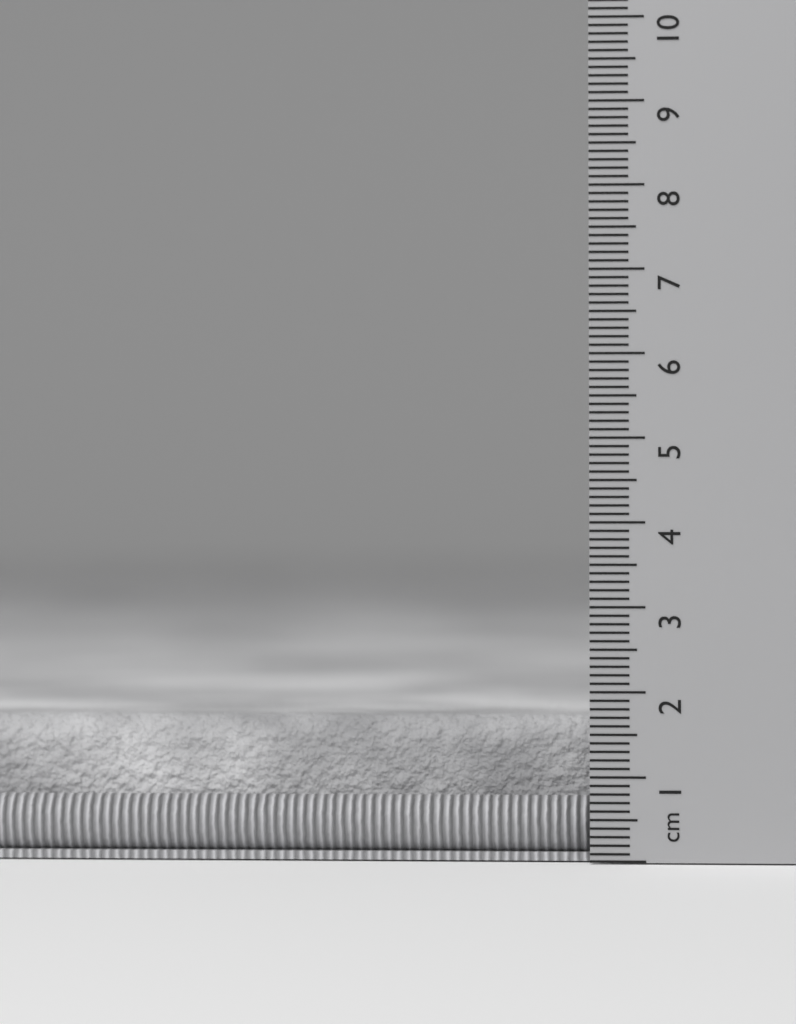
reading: 1.7 cm
